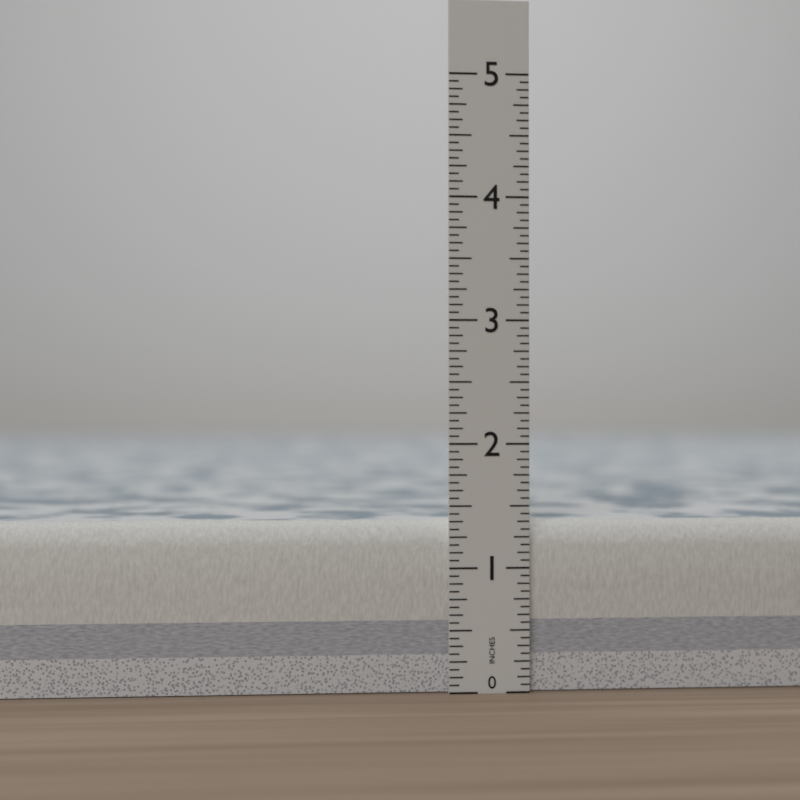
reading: 1.3750 in
